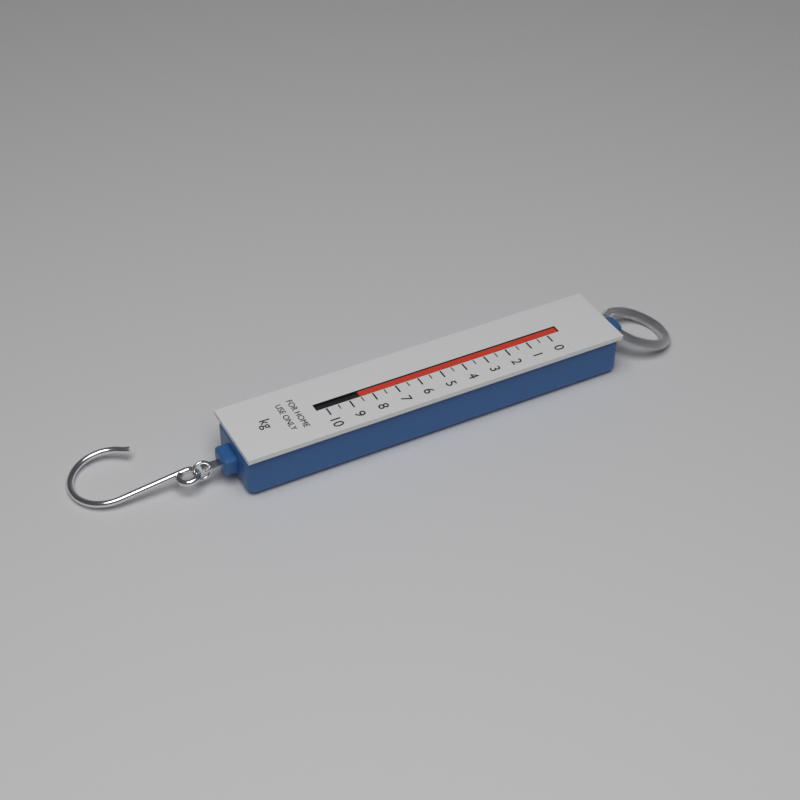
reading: 8.5 kg
